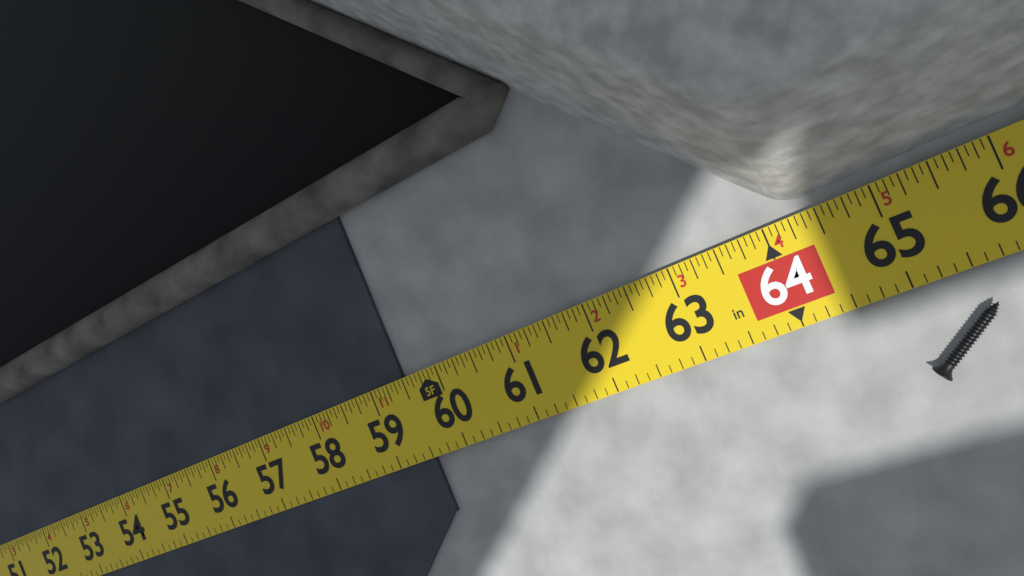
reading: 59.5000 in
